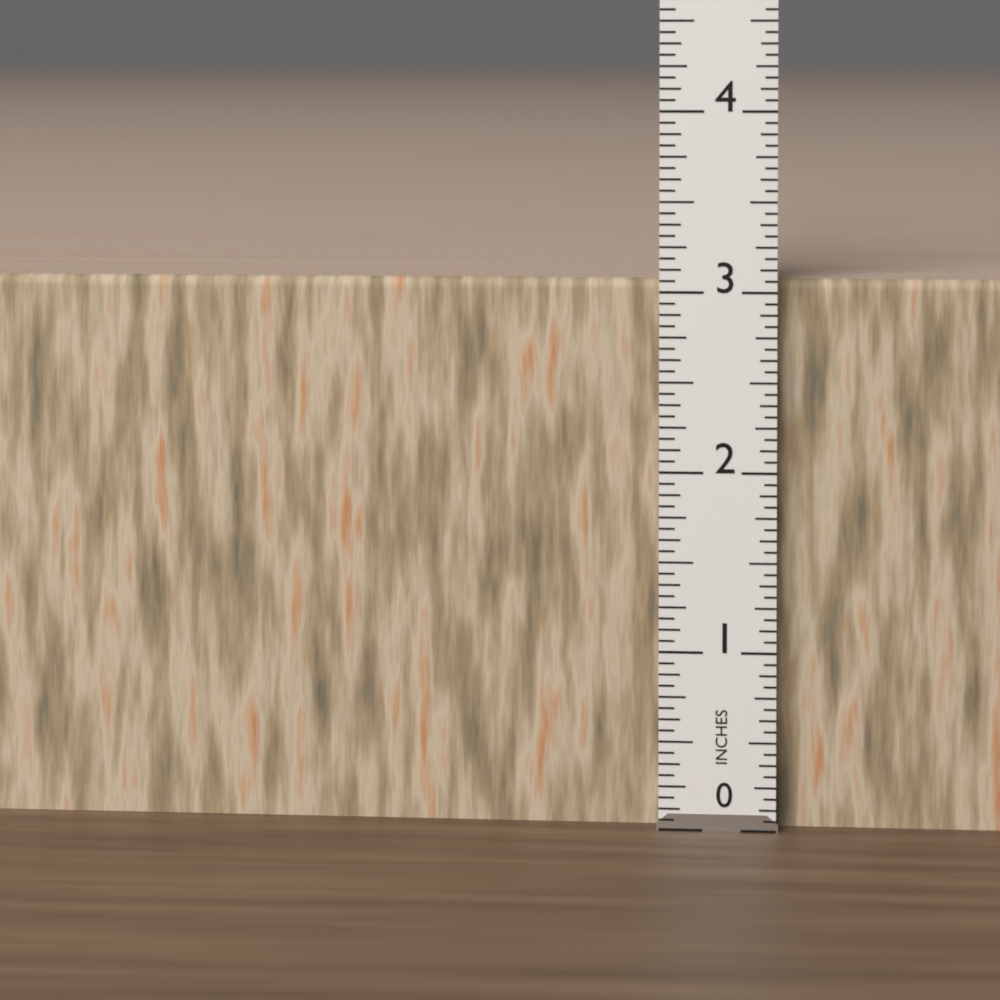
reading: 3.0625 in
